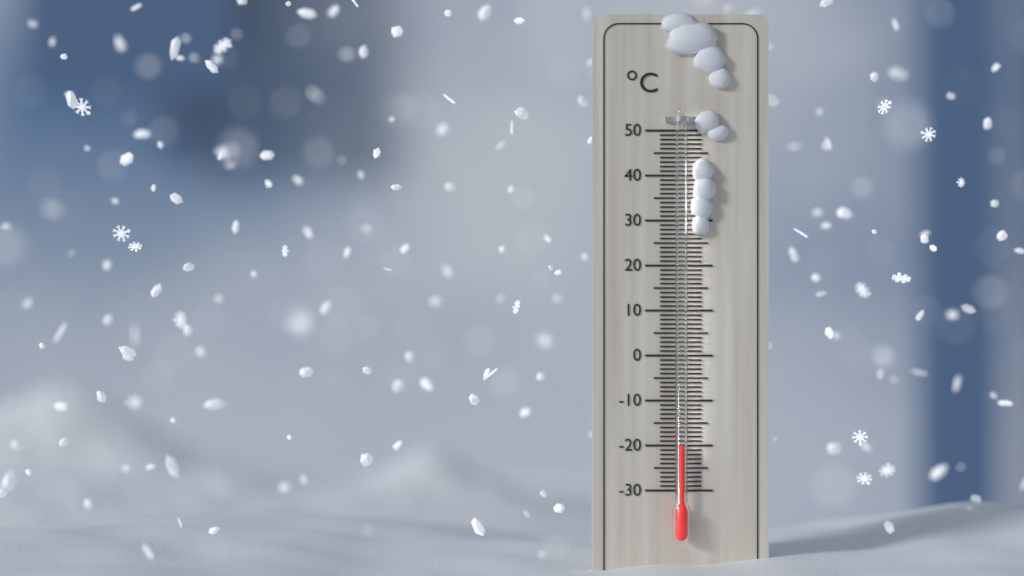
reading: -20 °C
